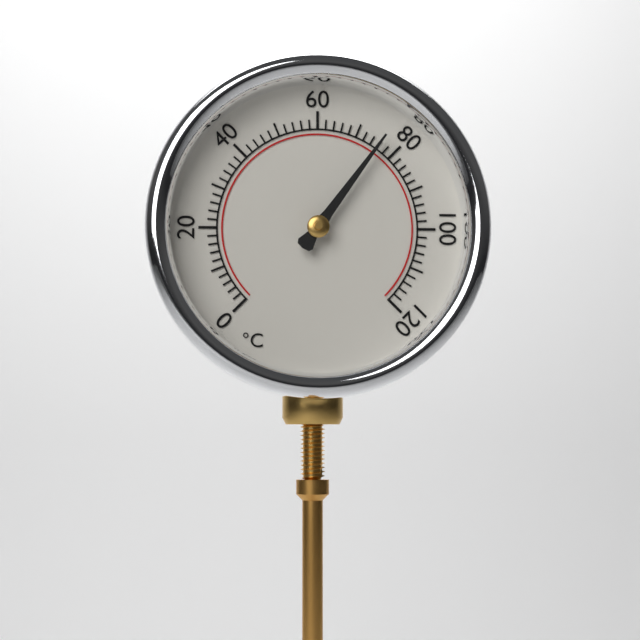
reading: 76 °C
